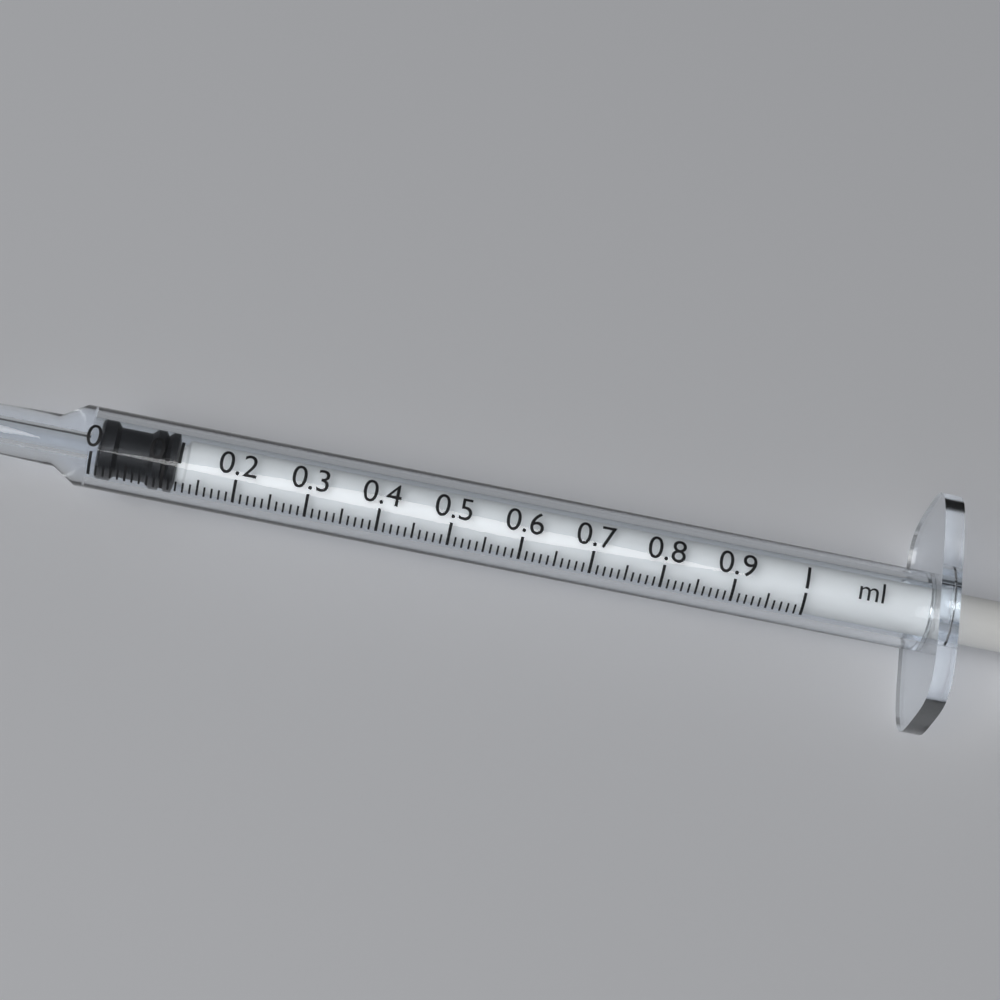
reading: 0.01 ml
